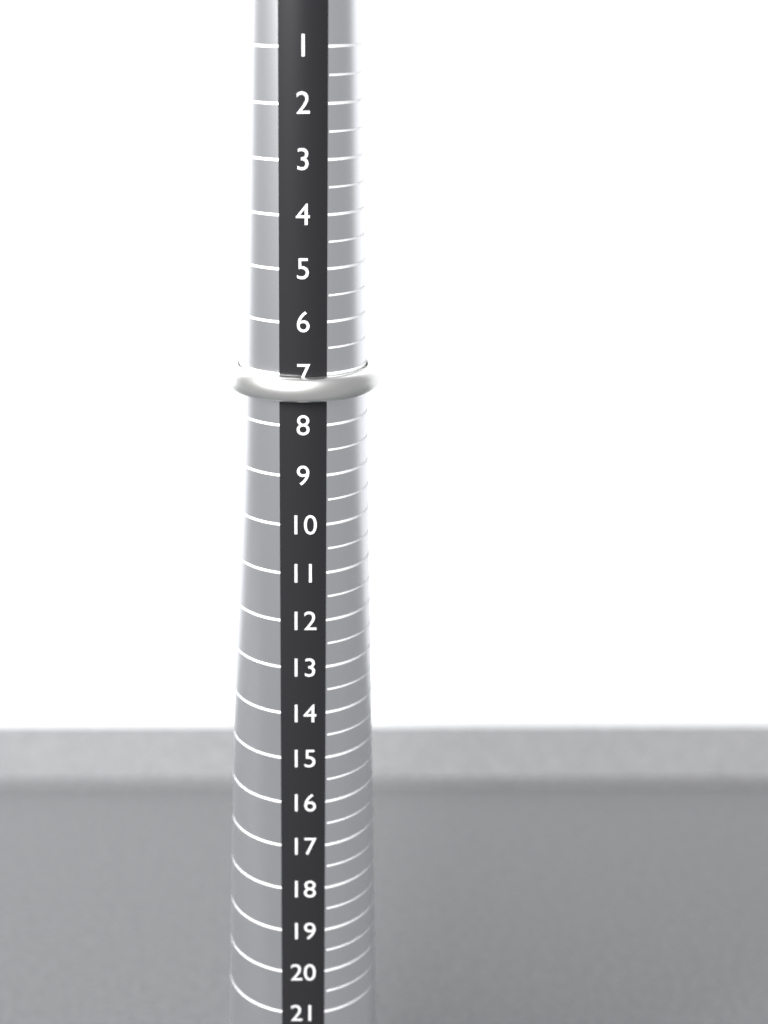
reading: 7.5 (no unit)
